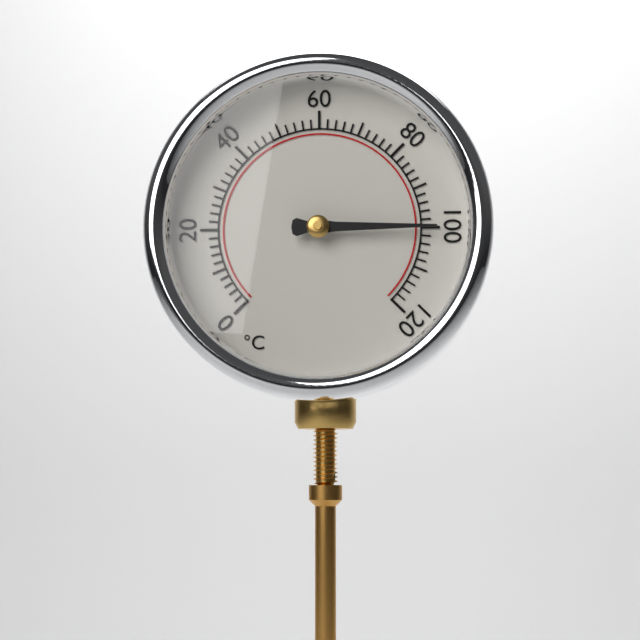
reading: 100 °C
